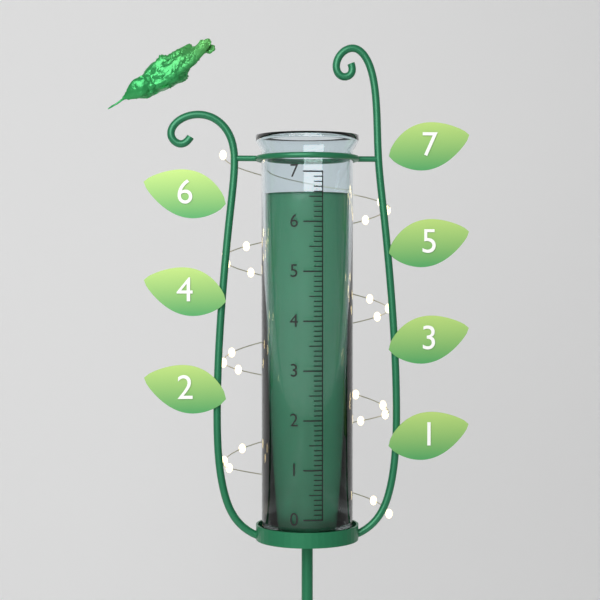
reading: 6.6 (no unit)
